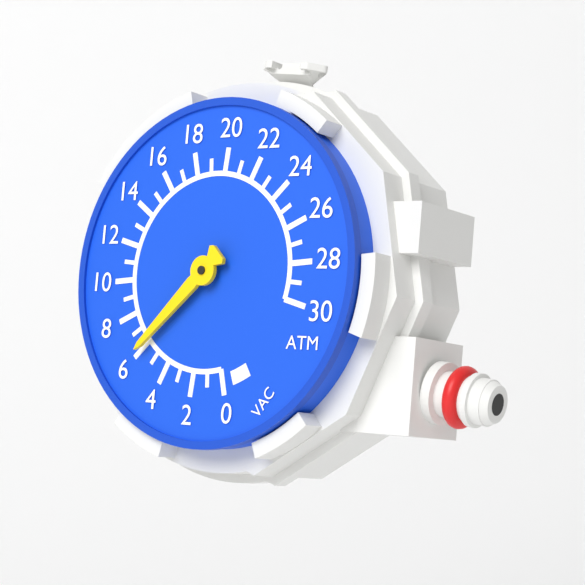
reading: 6 ATM
